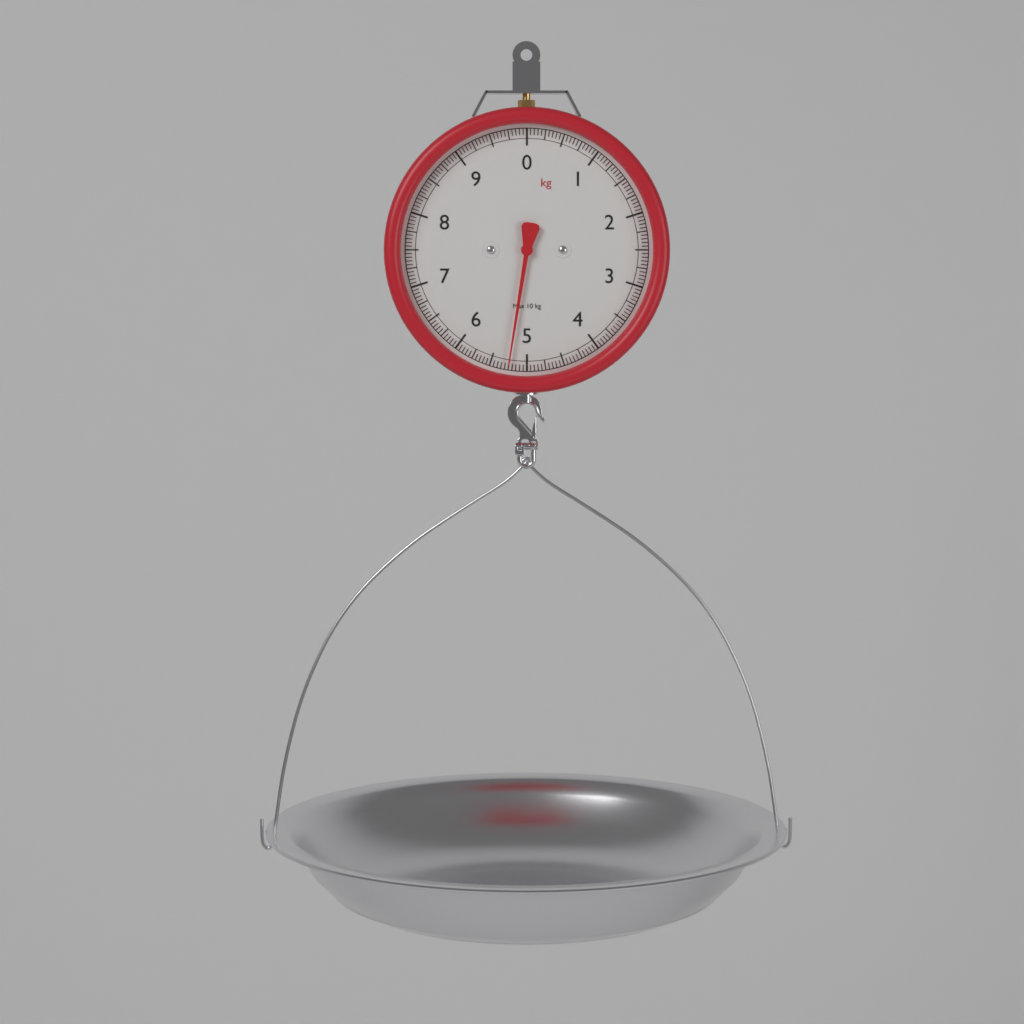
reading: 5.25 kg
